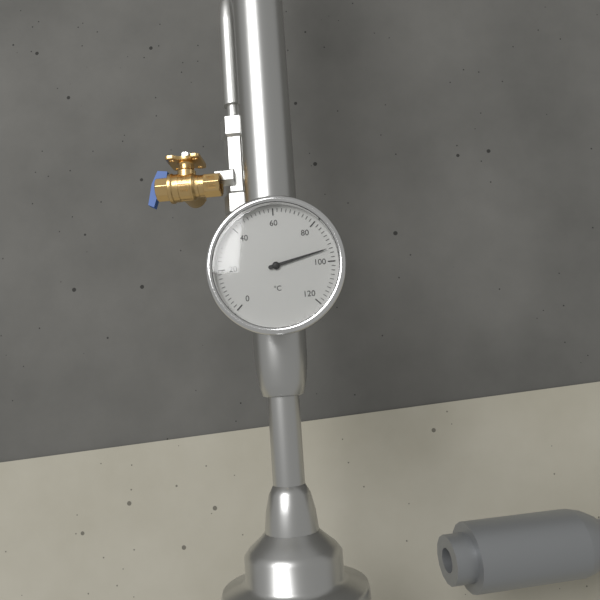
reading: 94 °C
